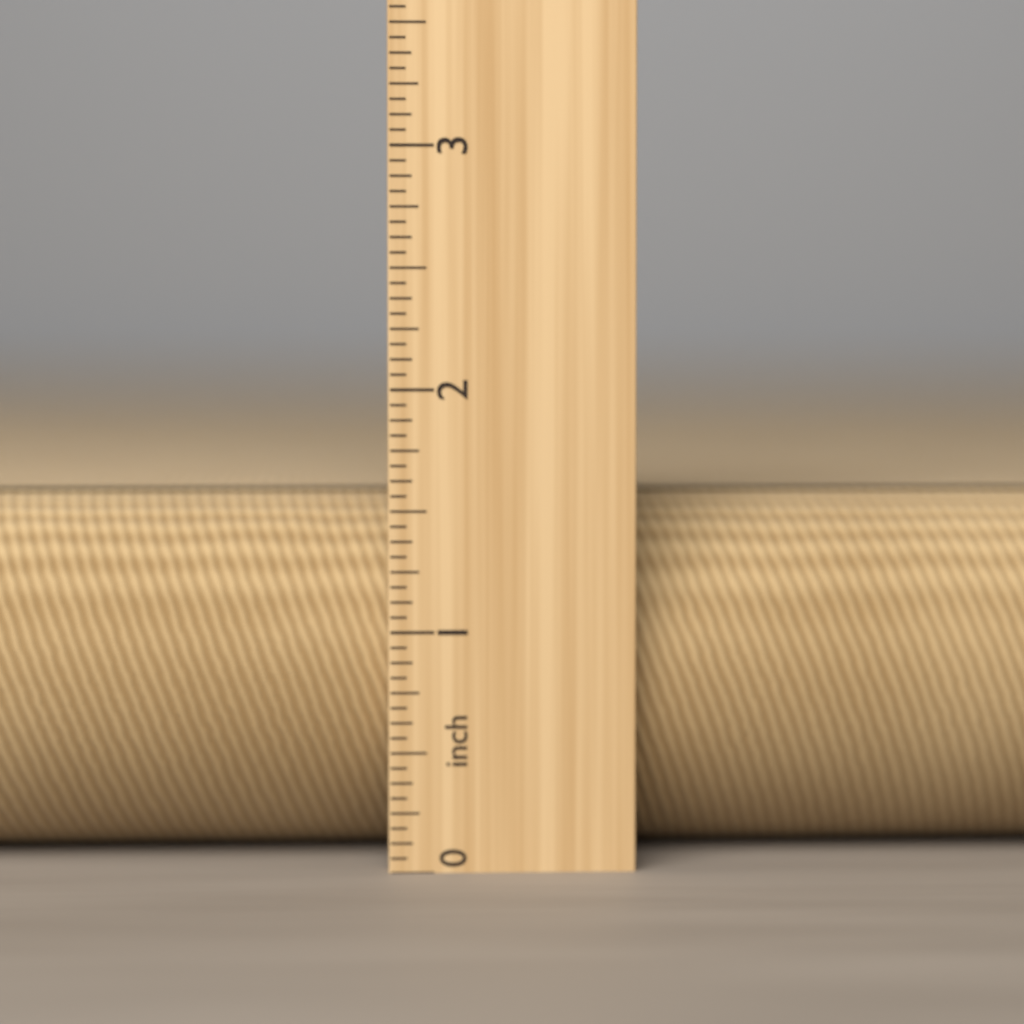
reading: 1.5625 in
